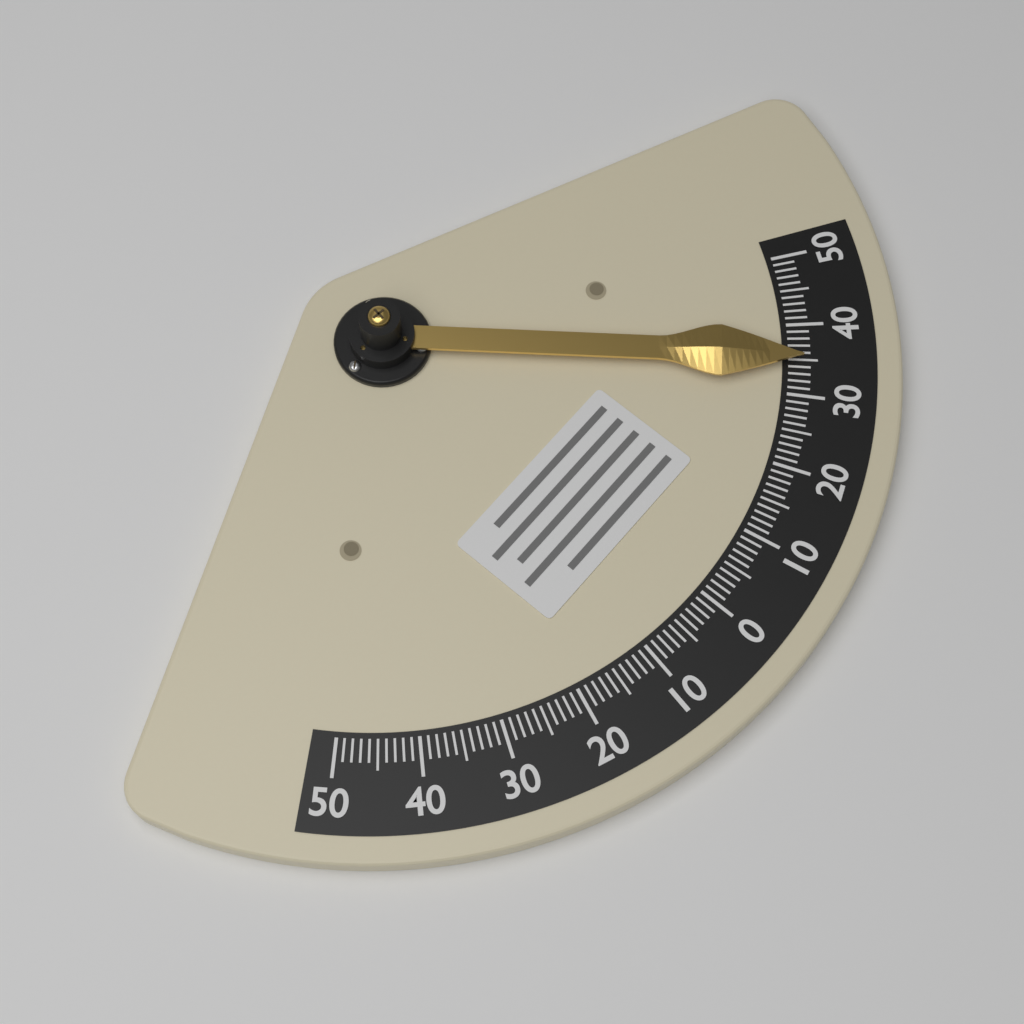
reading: 35 (no unit)
